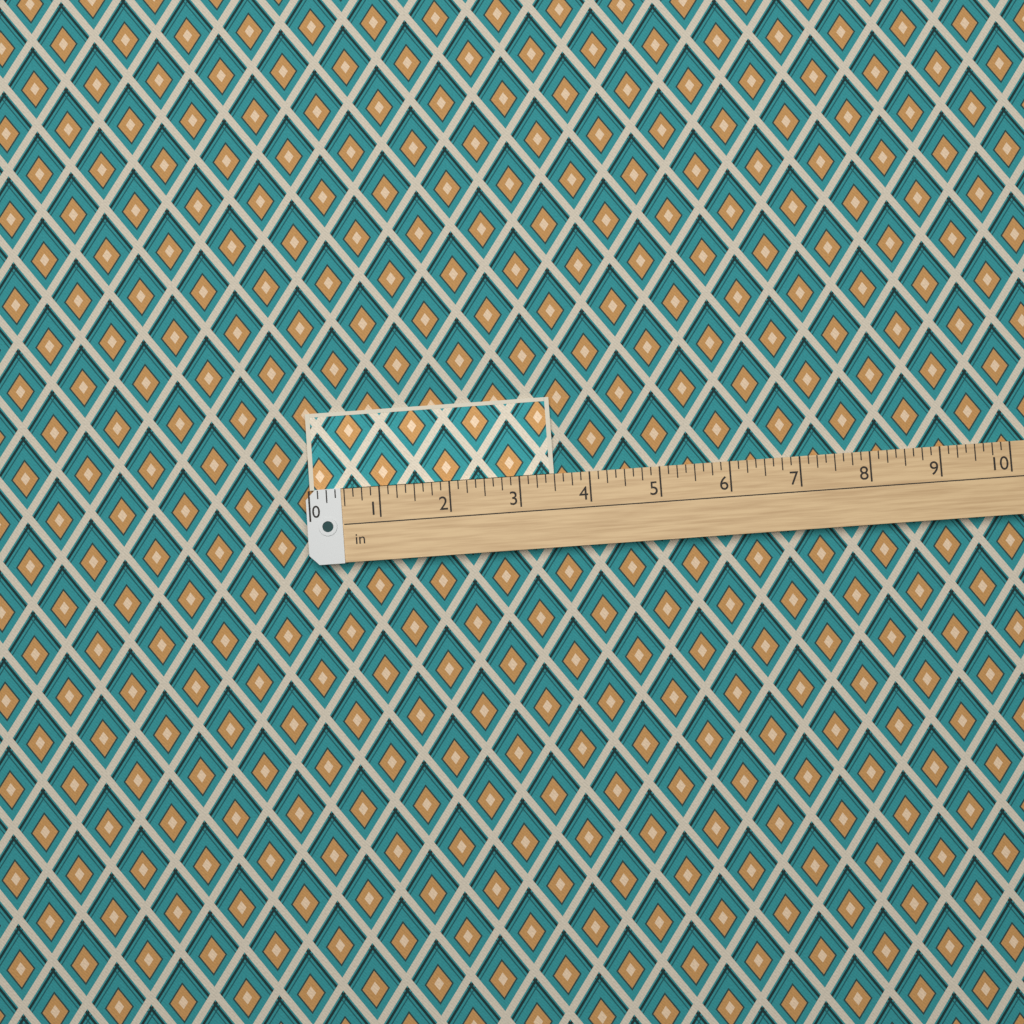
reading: 3.500 in
